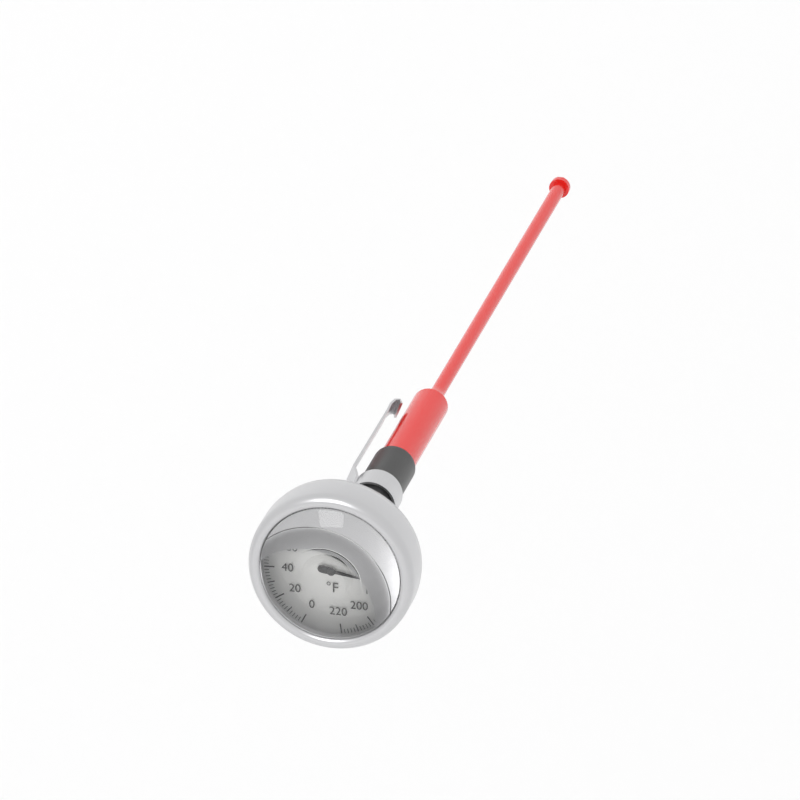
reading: 170 °F
